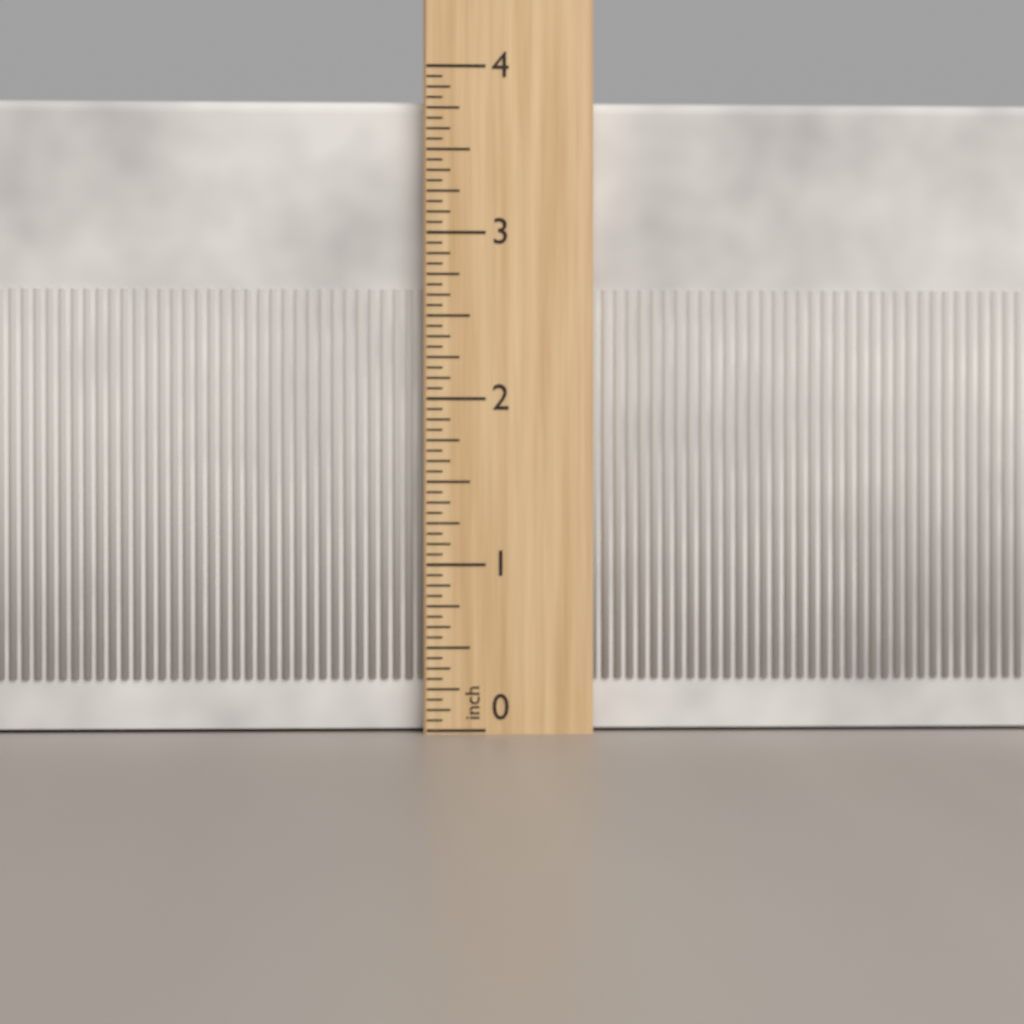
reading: 3.8125 inch
